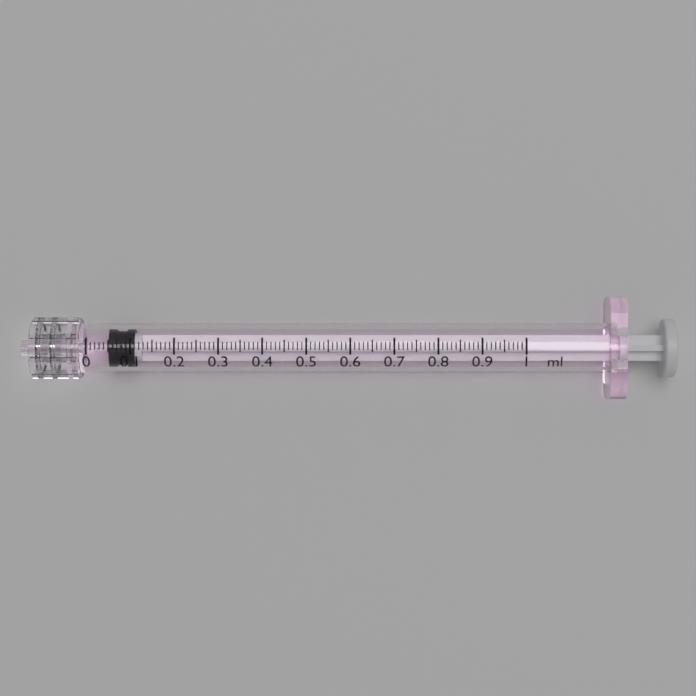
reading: 0.05 ml
